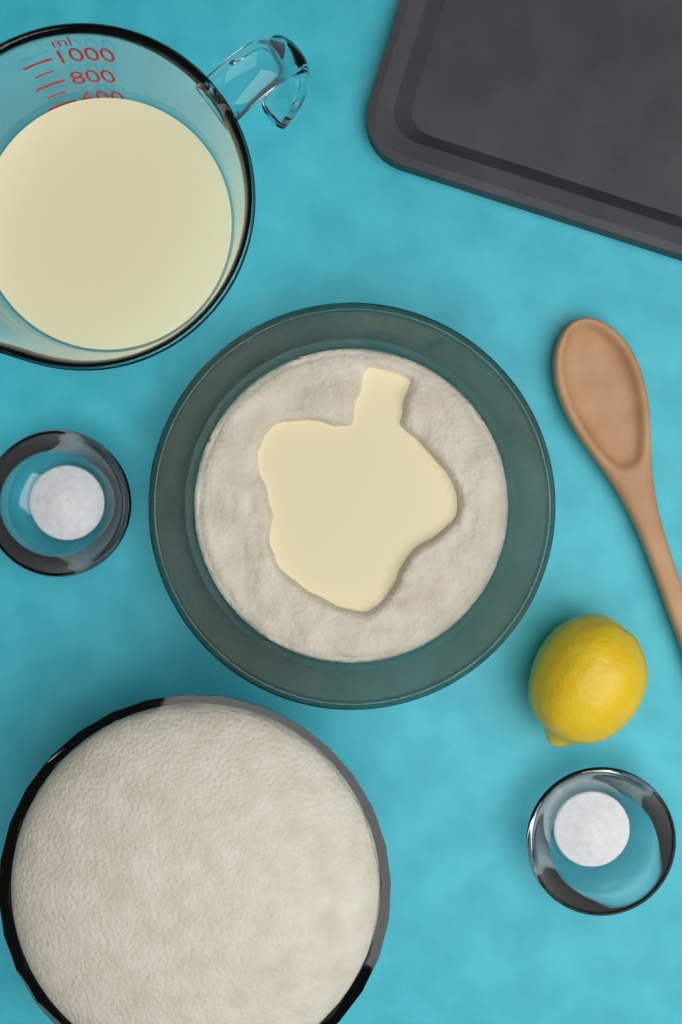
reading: 600 ml
